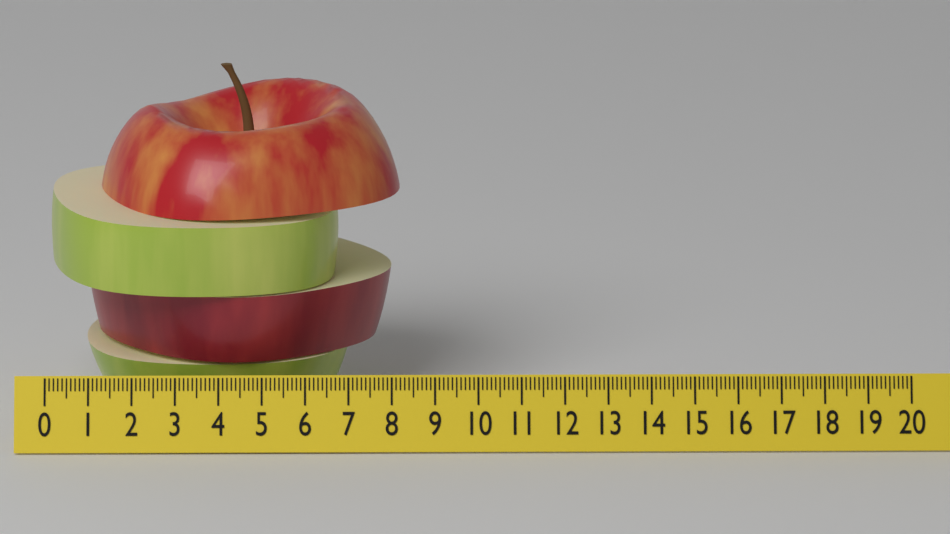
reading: 8.2 (no unit)
